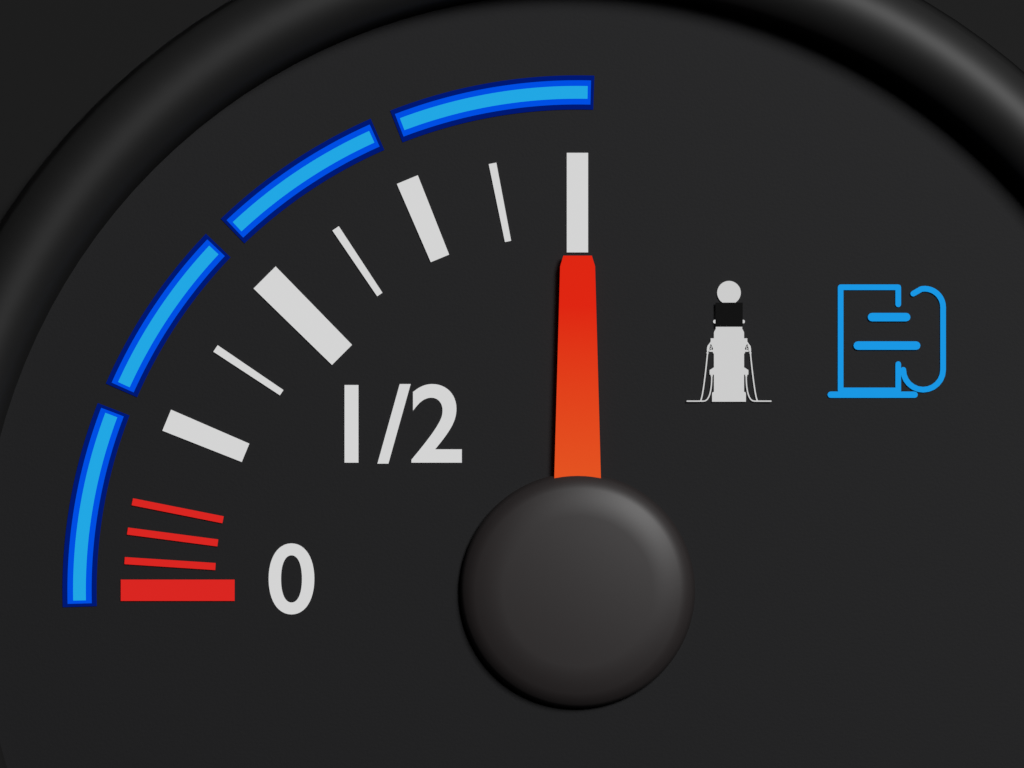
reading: 1.000 (no unit)
